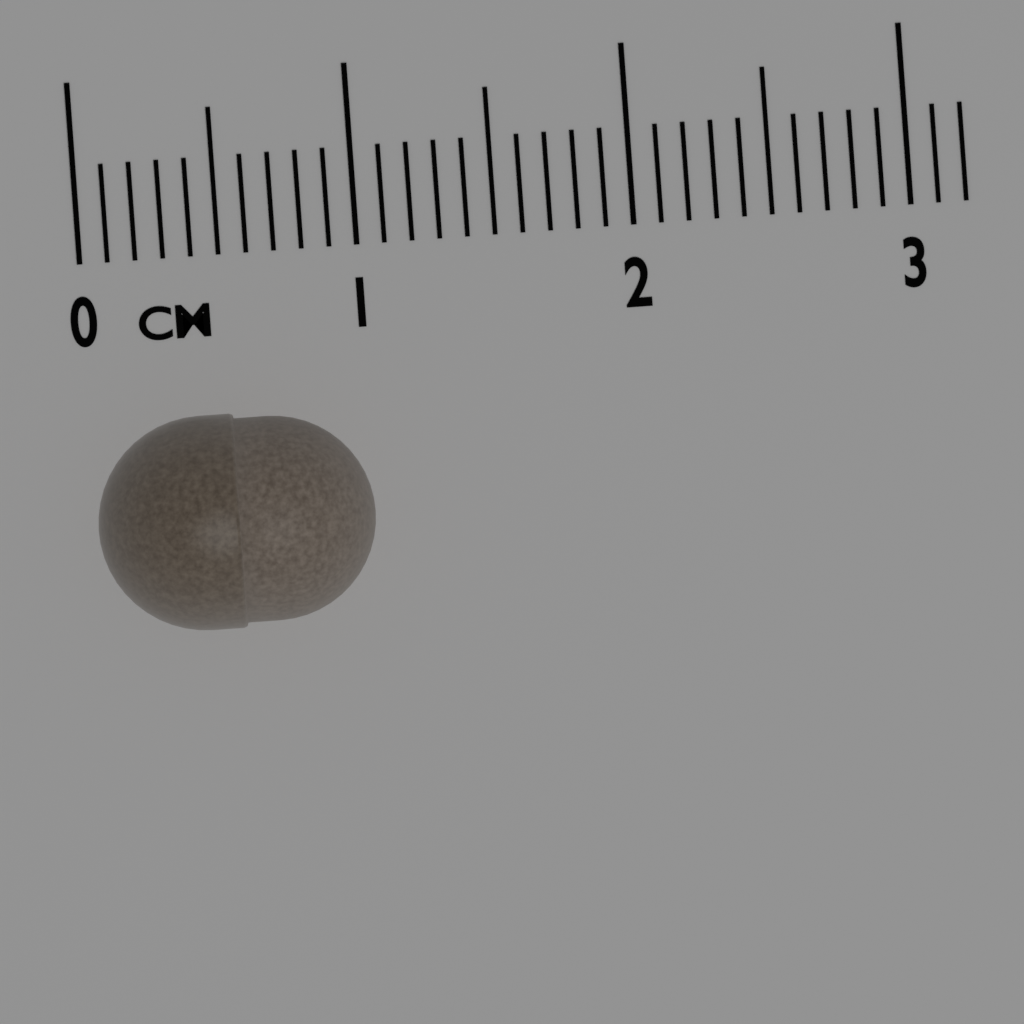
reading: 1.0 cm
